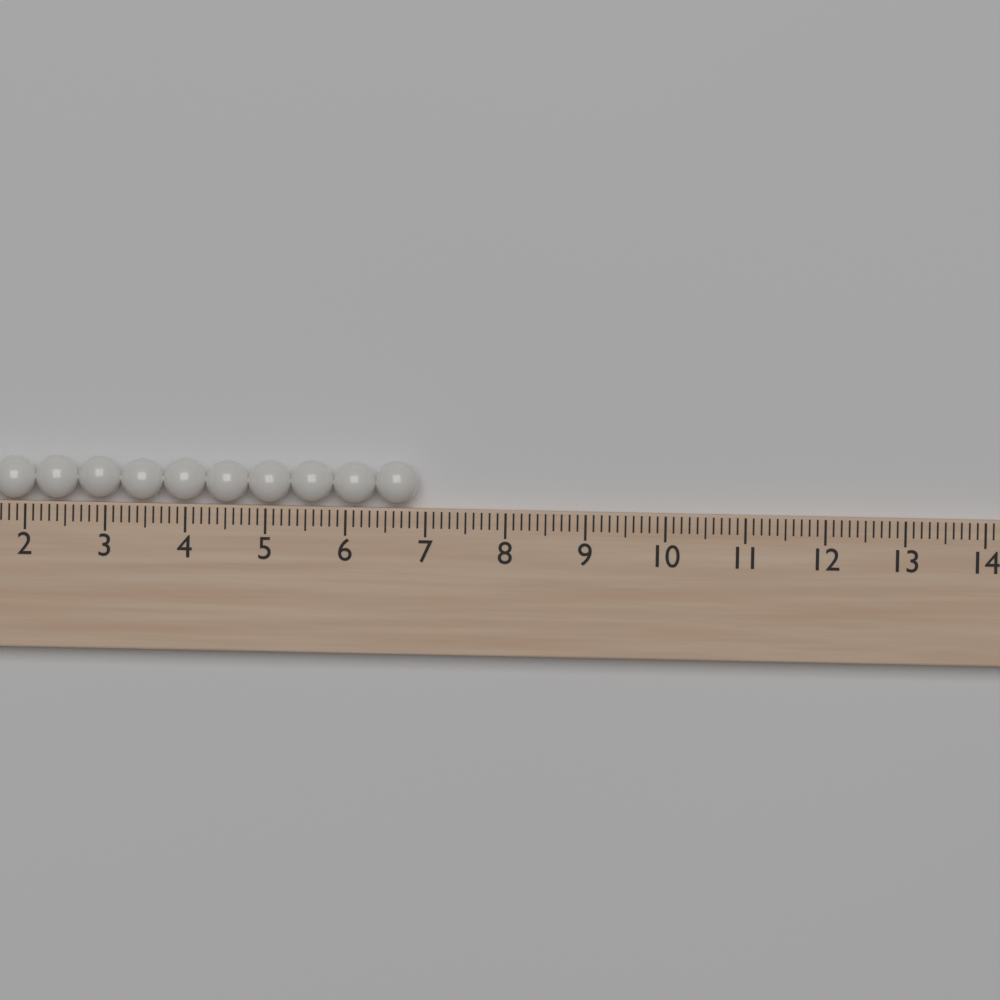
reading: 6.9 (no unit)
